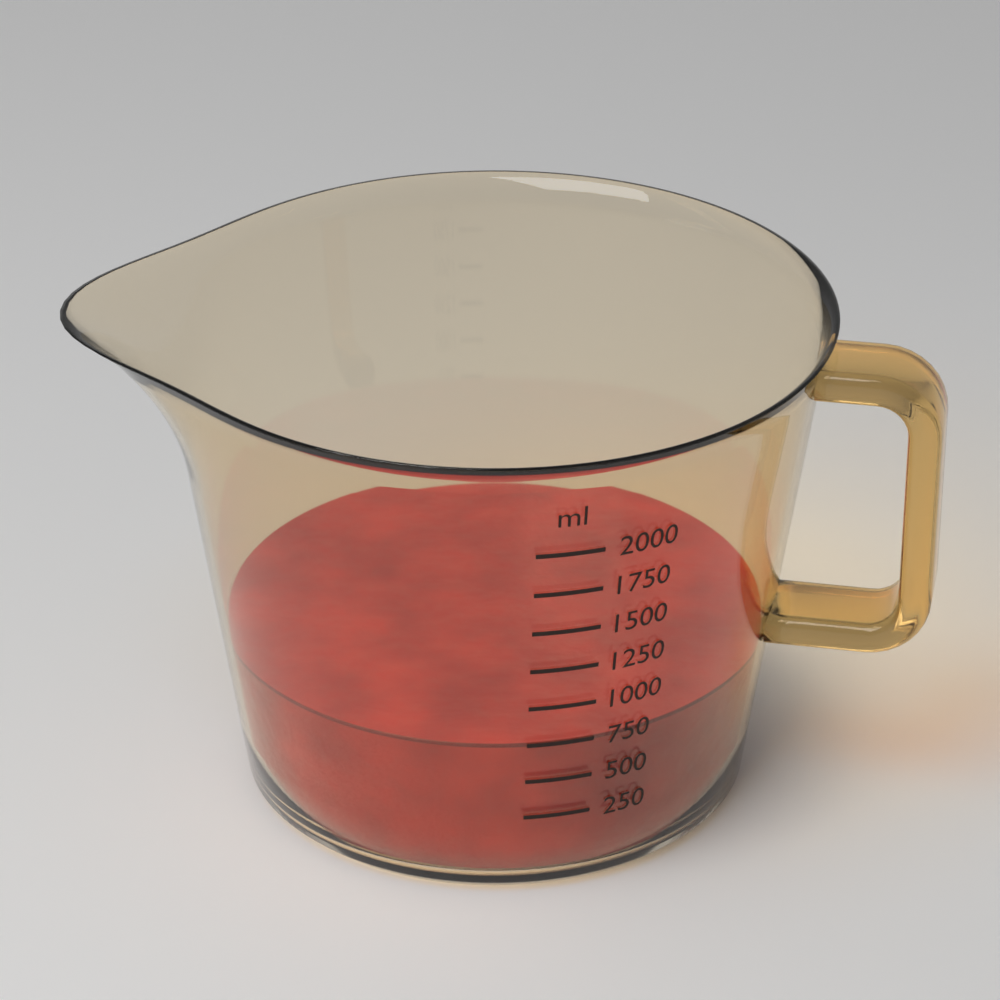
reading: 750 ml
